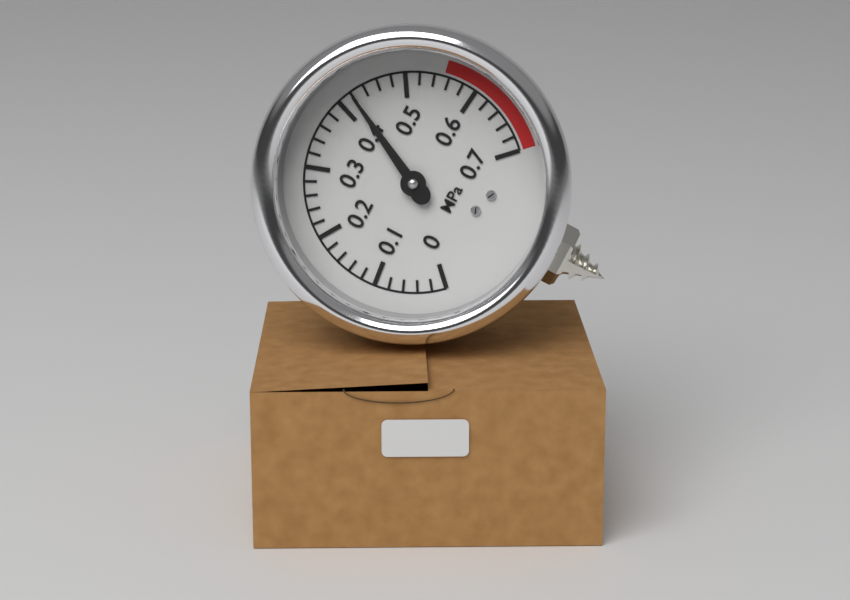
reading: 0.42 MPa
